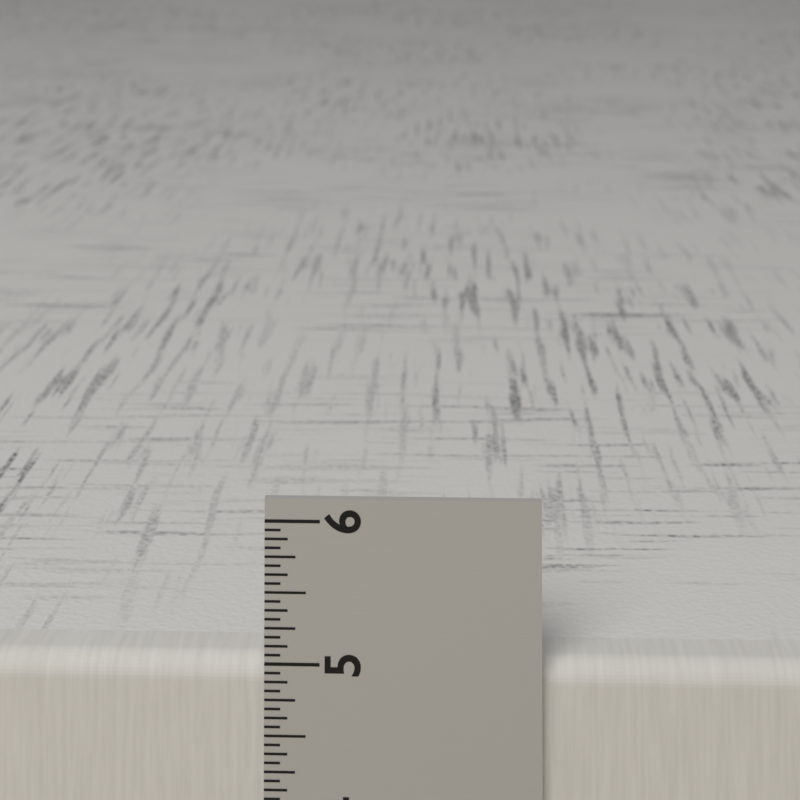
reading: 5.0000 in
